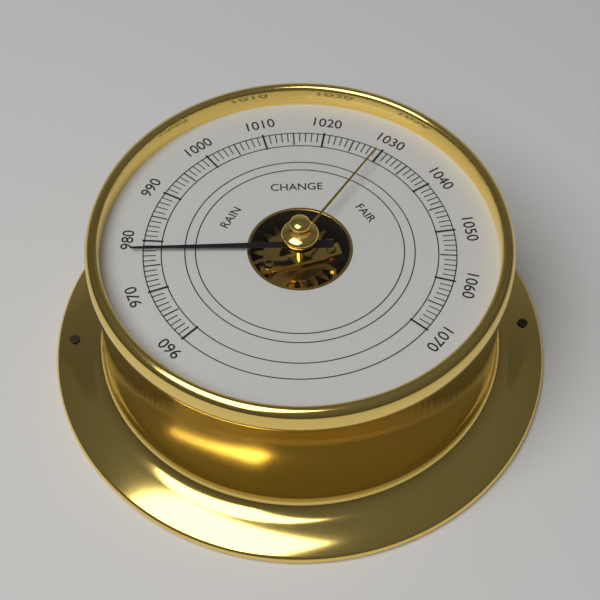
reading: 978 (no unit)
